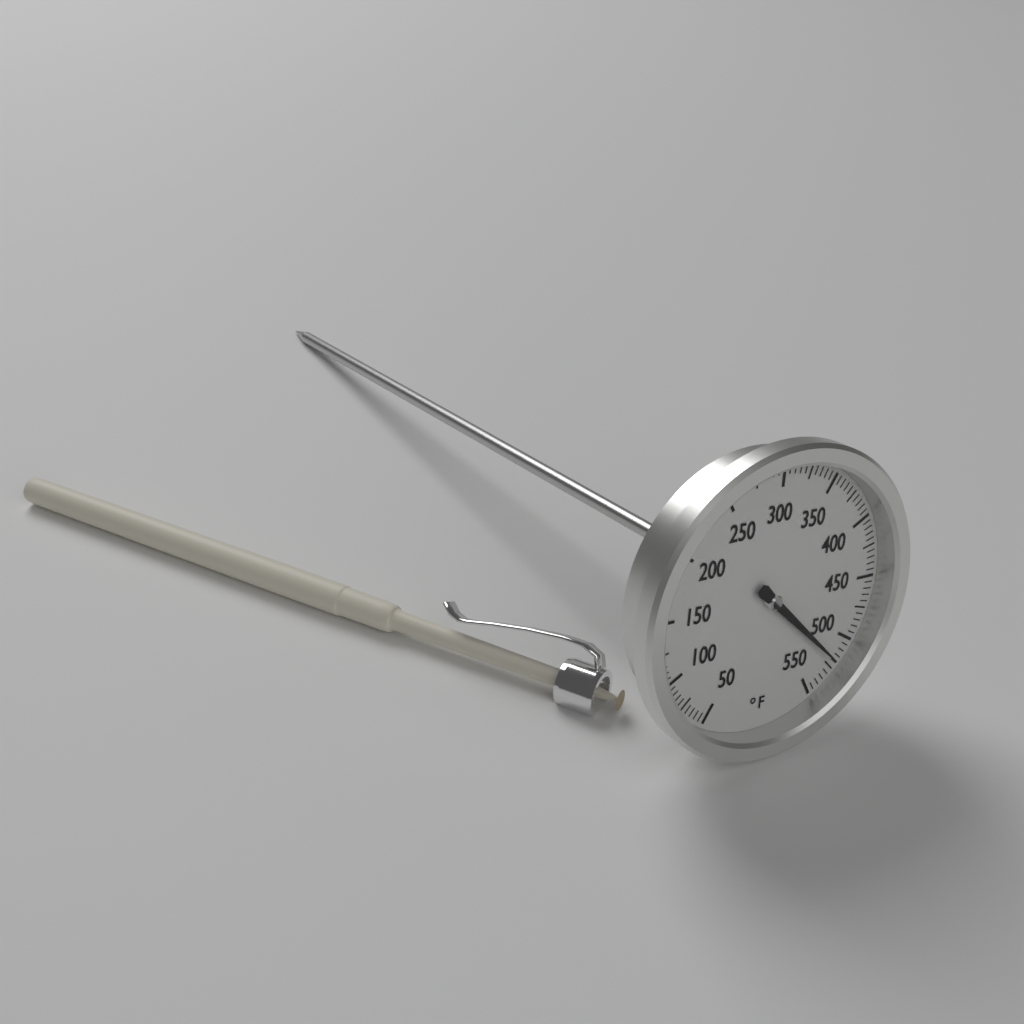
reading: 520 °F
